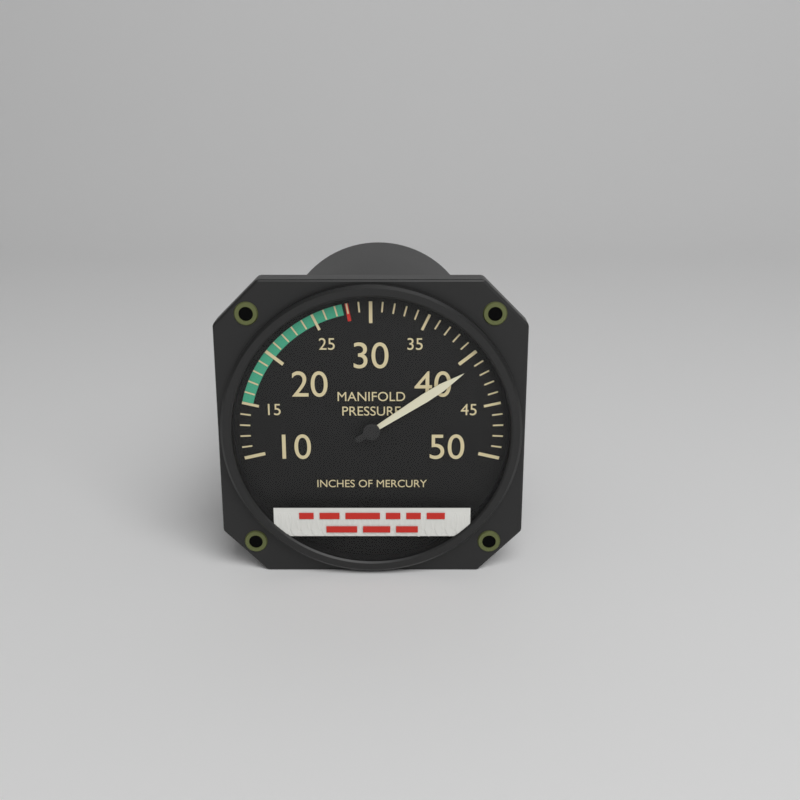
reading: 41 inHg
